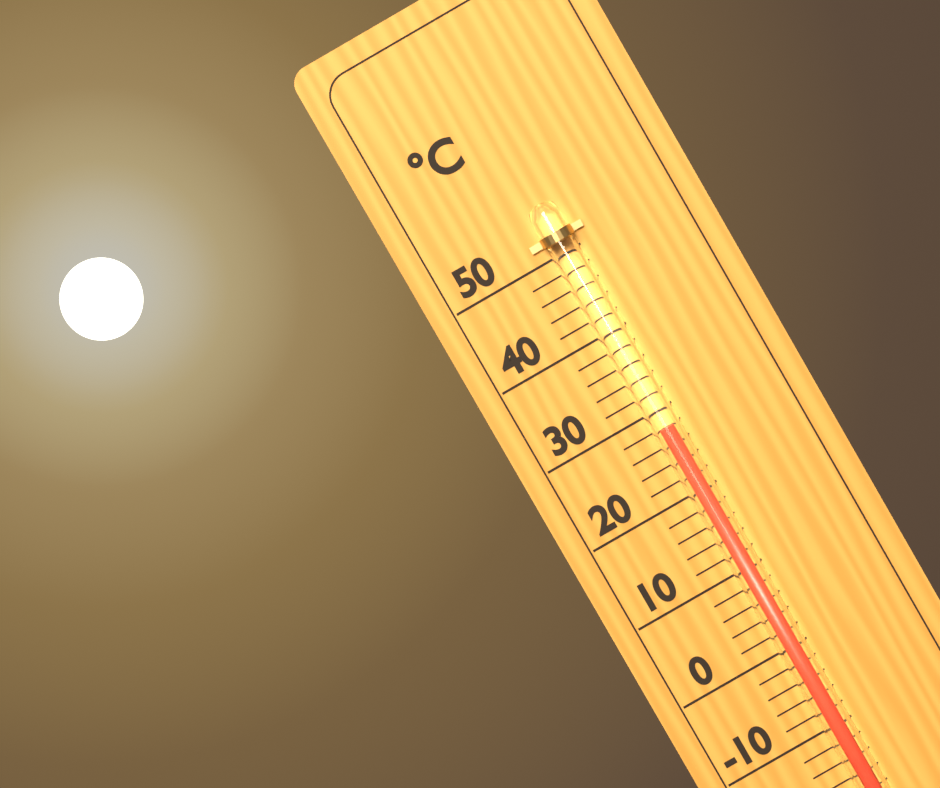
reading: 28 °C
